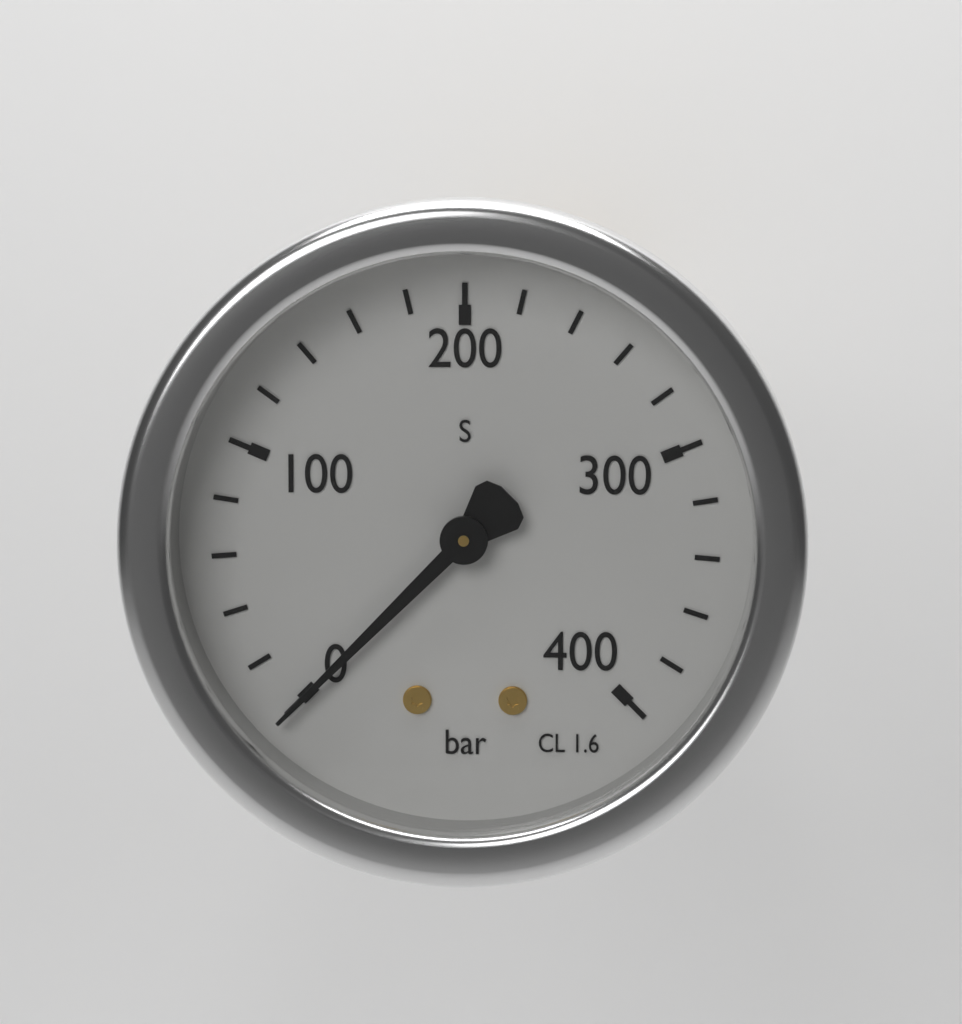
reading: 0 bar
